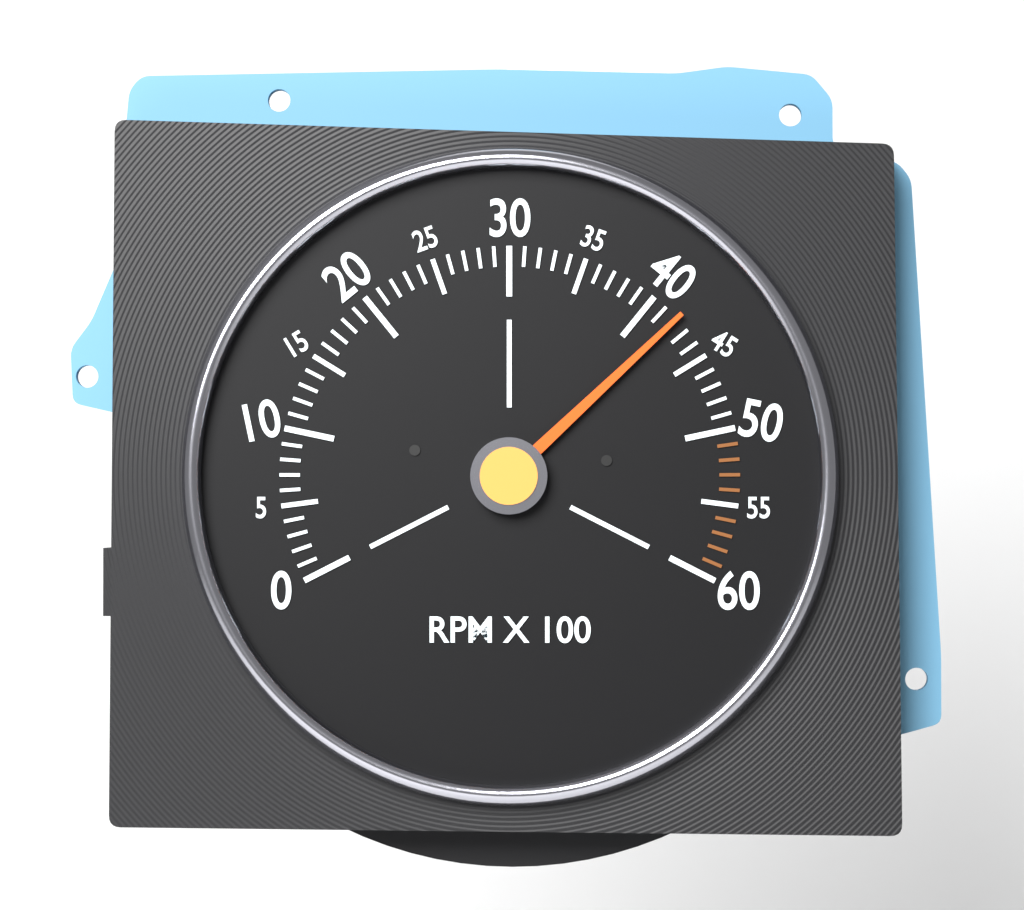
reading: 4200 RPM
